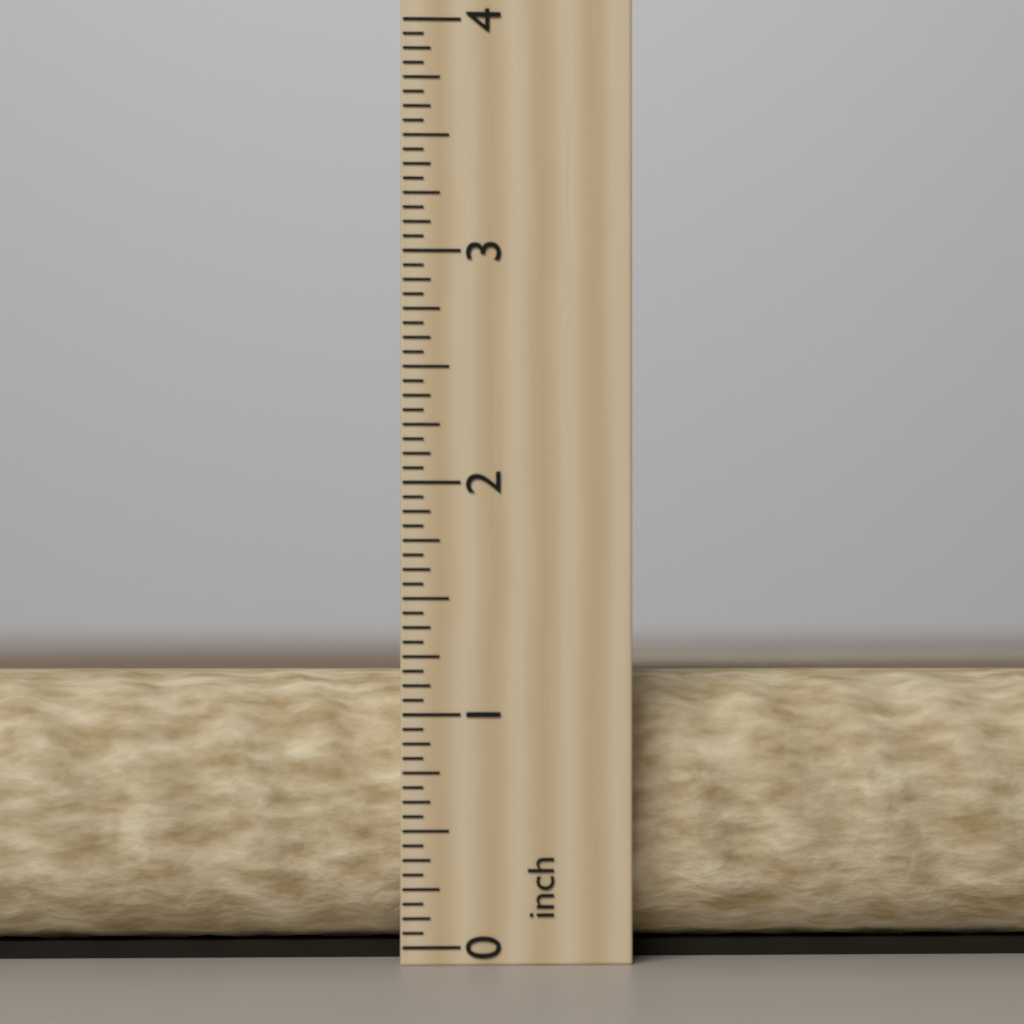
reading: 1.1875 inch
